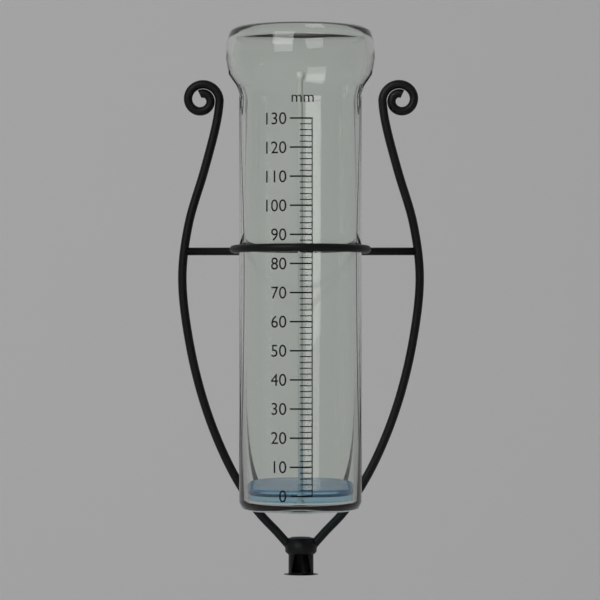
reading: 2 mm
